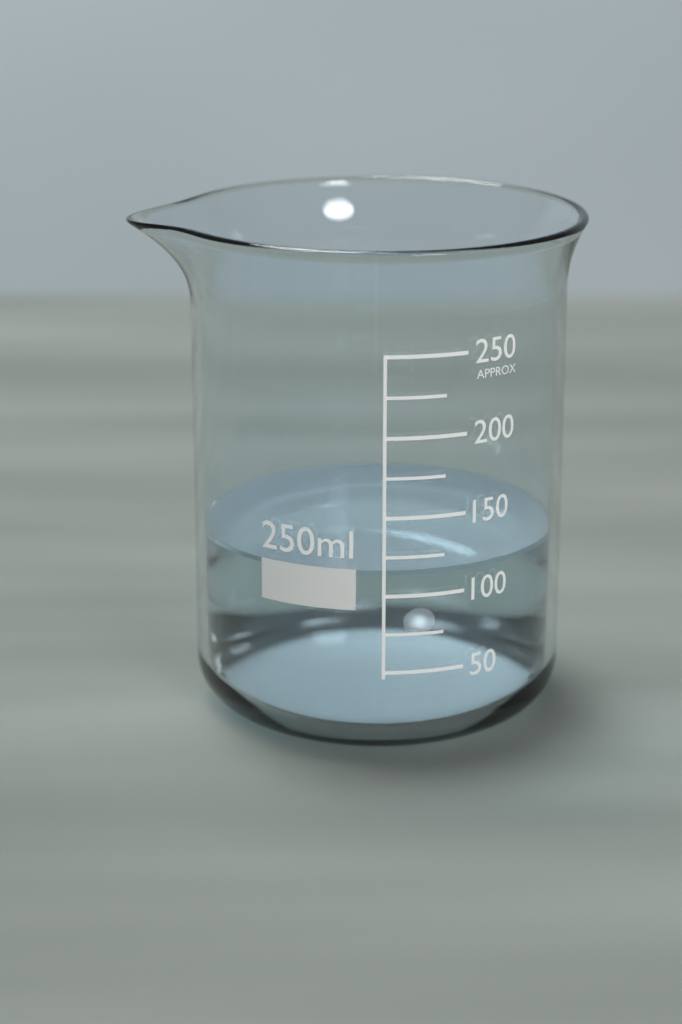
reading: 115 ml
